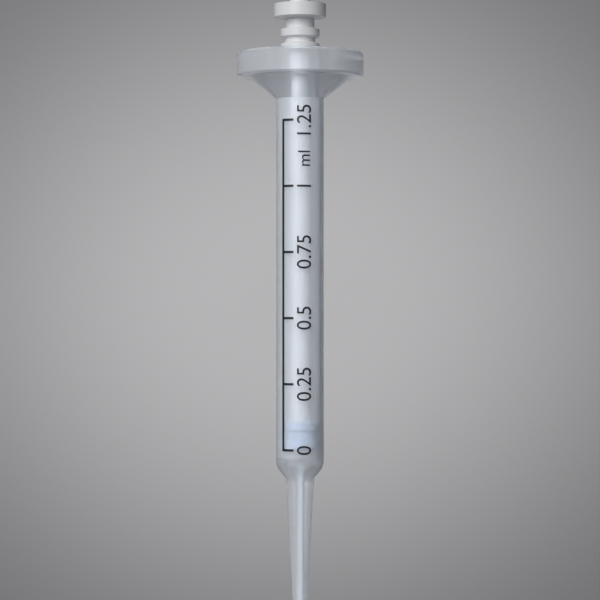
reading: 0.00 ml
